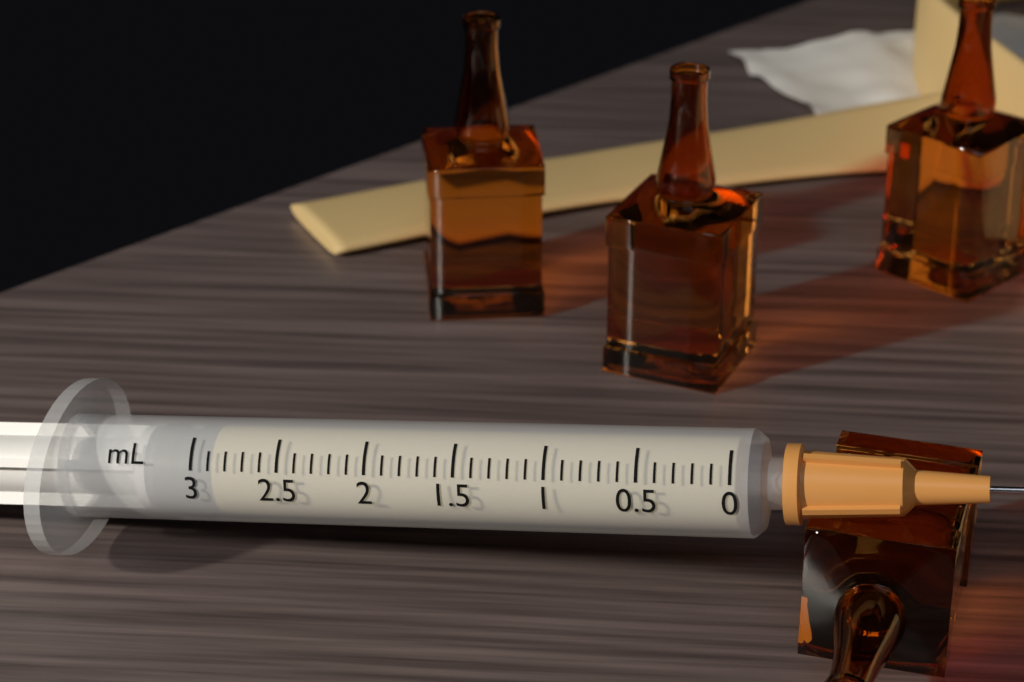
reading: 2.9 mL
